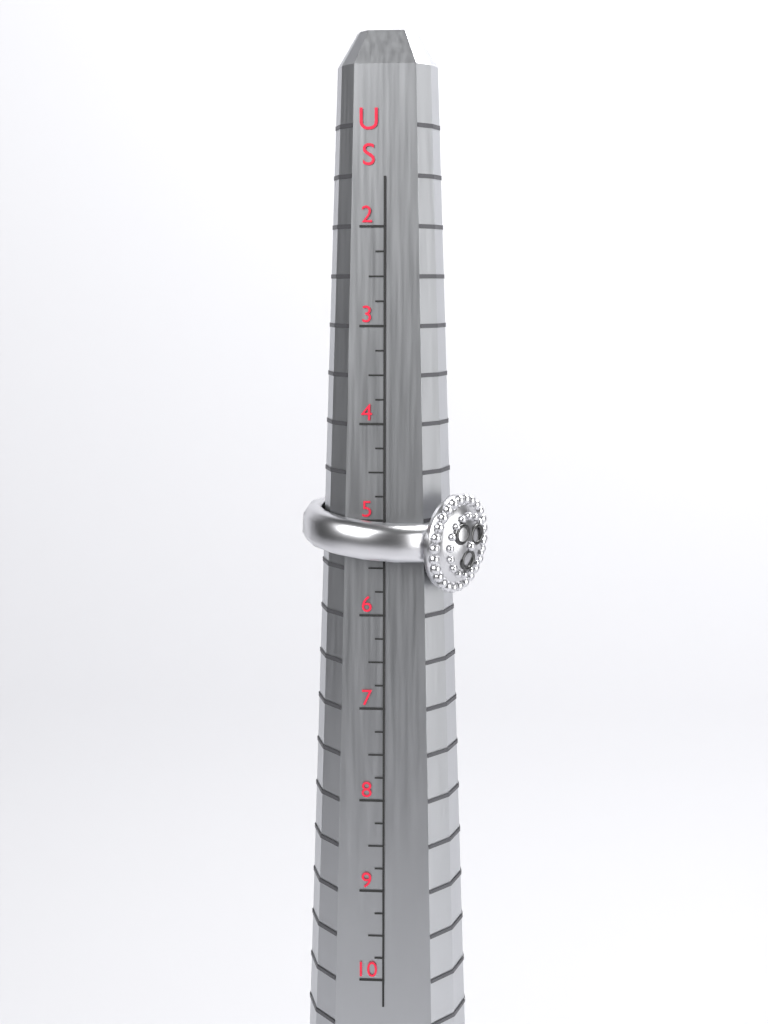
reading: 5.75 US
